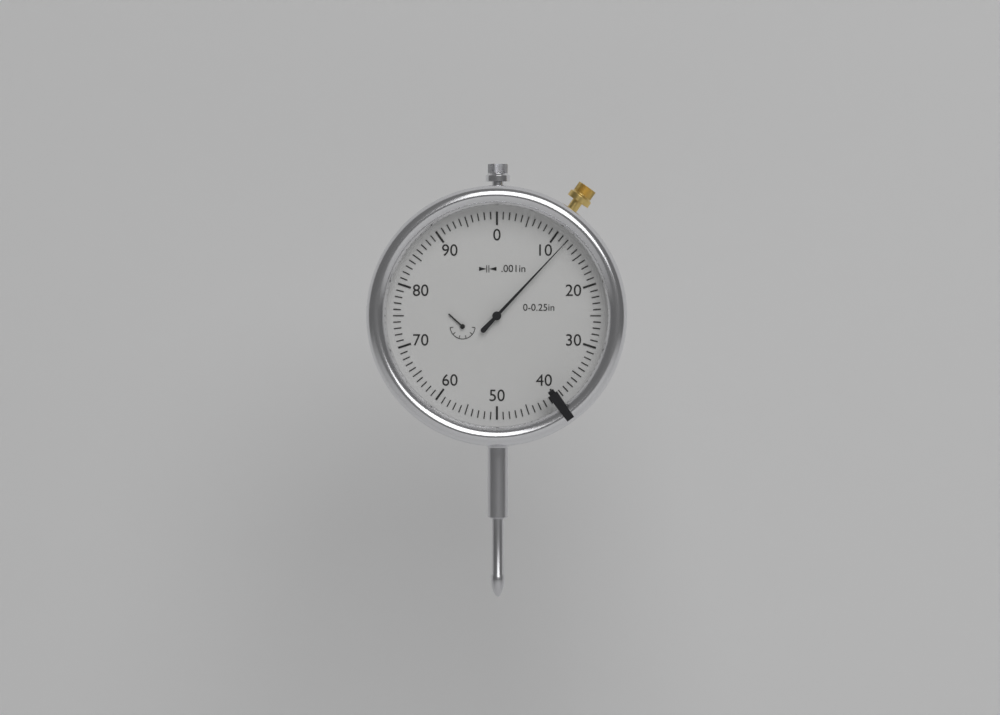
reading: 0.012 in
